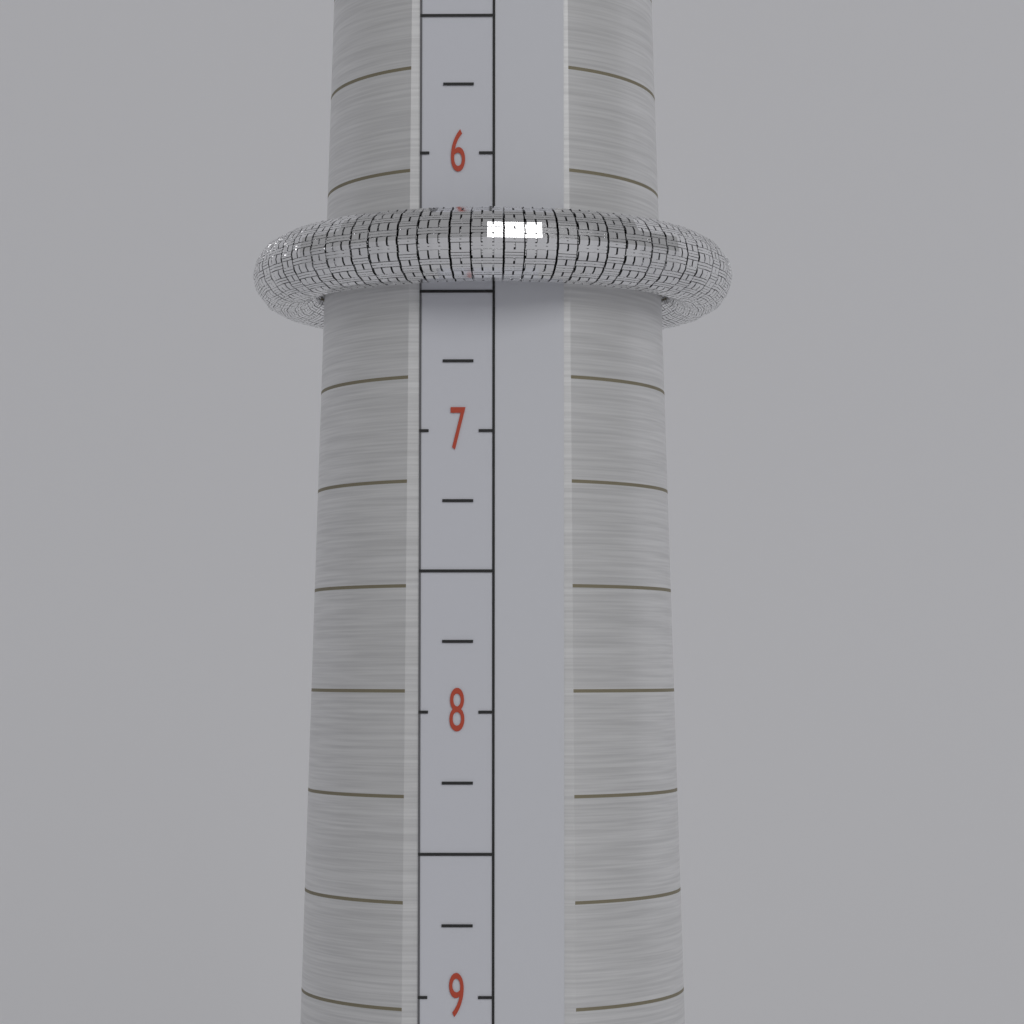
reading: 6.50 (no unit)
